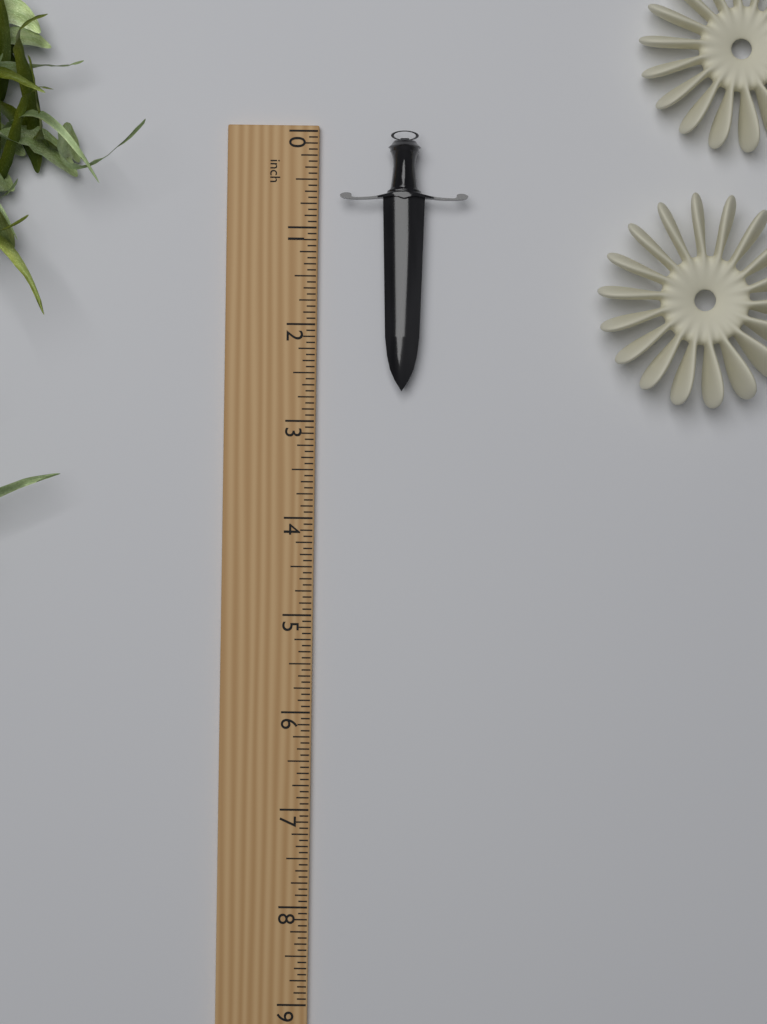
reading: 2.6875 inch
